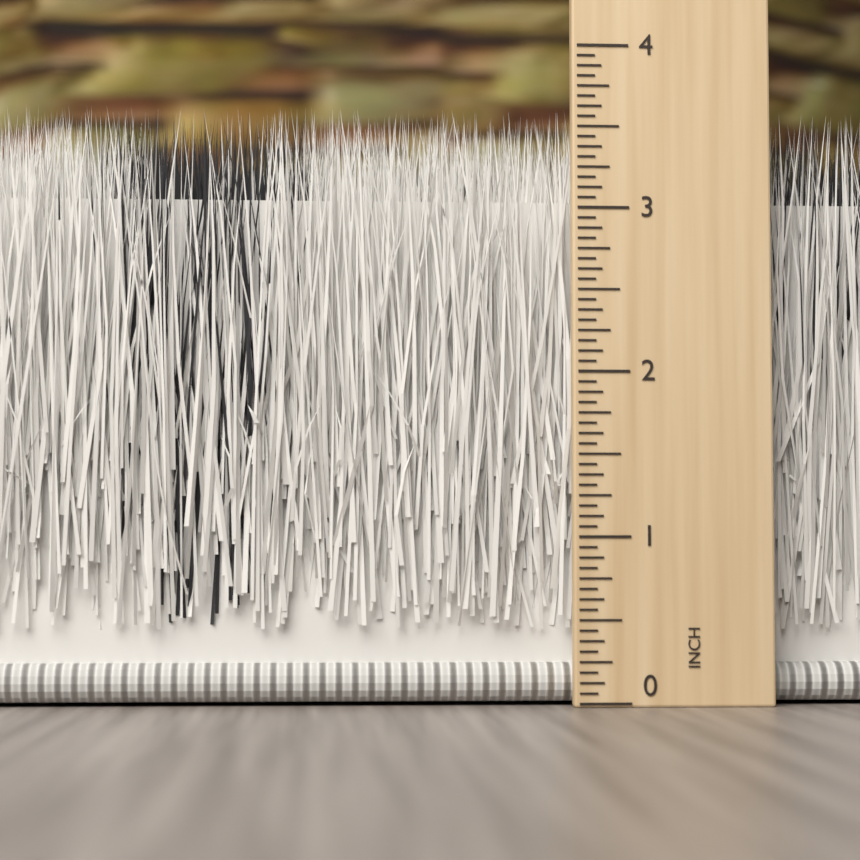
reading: 3.6250 inch
